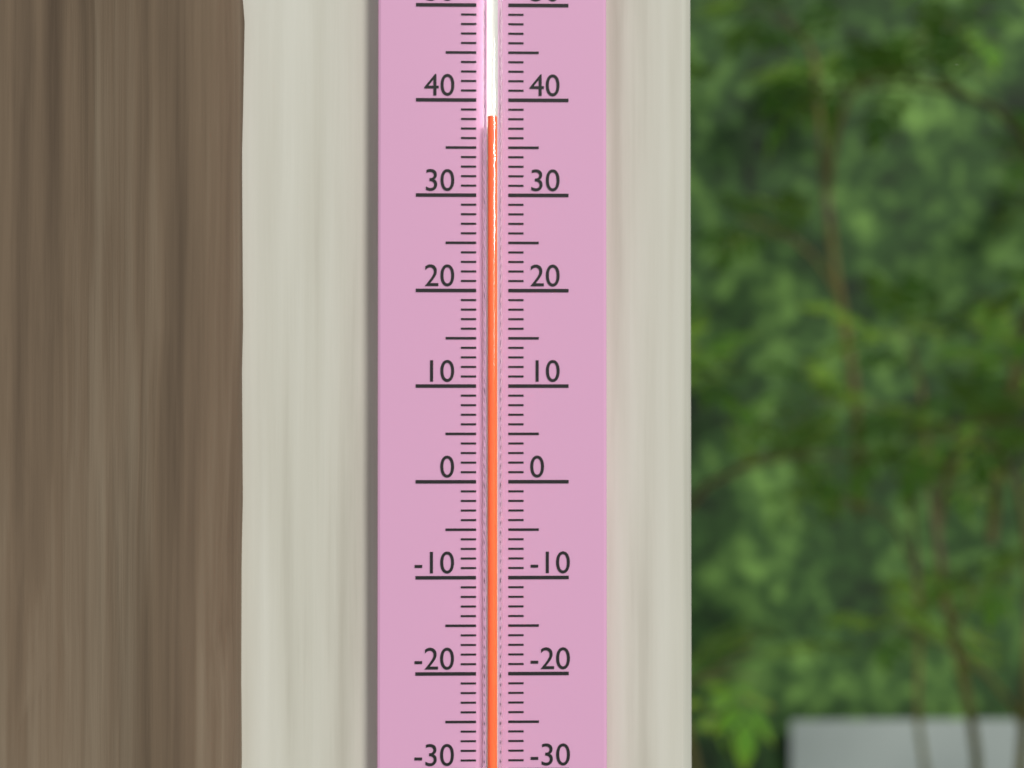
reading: 38 (no unit)
